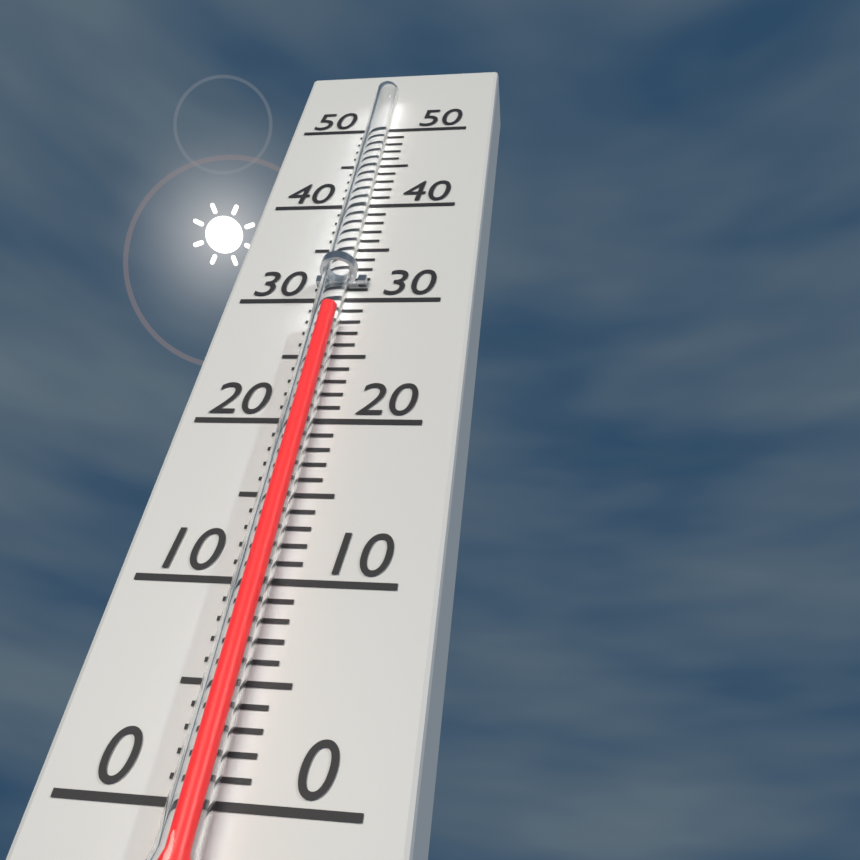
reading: 28 (no unit)
